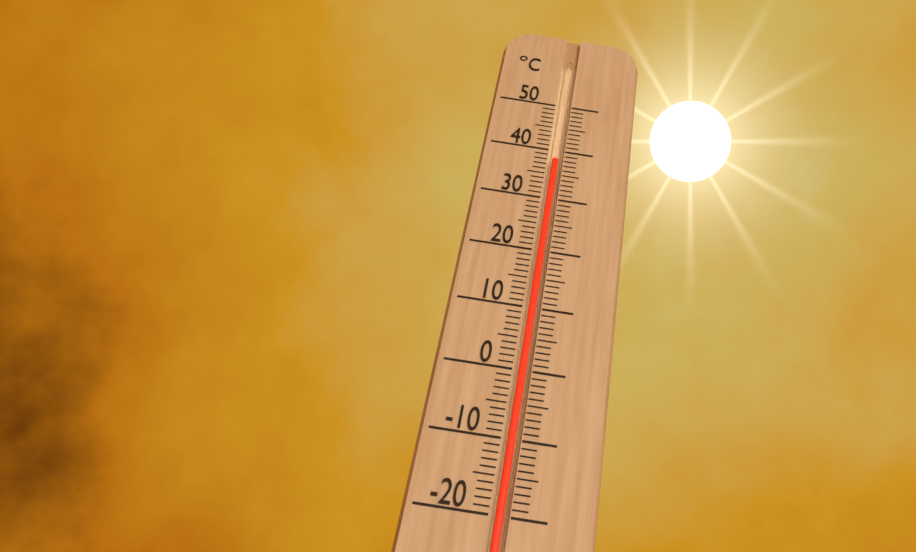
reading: 38 °C
